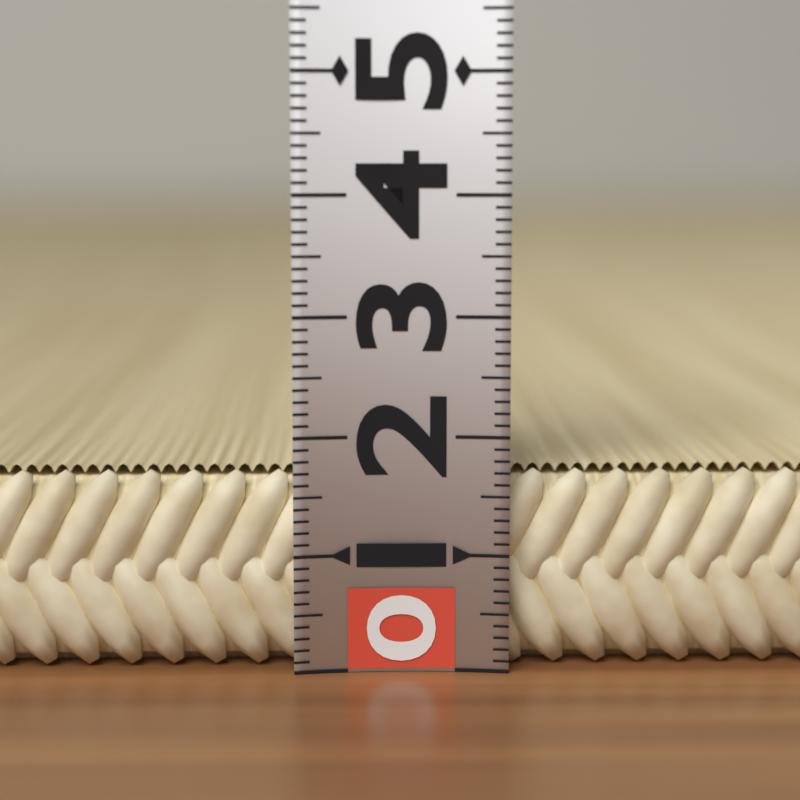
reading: 1.7 (no unit)
